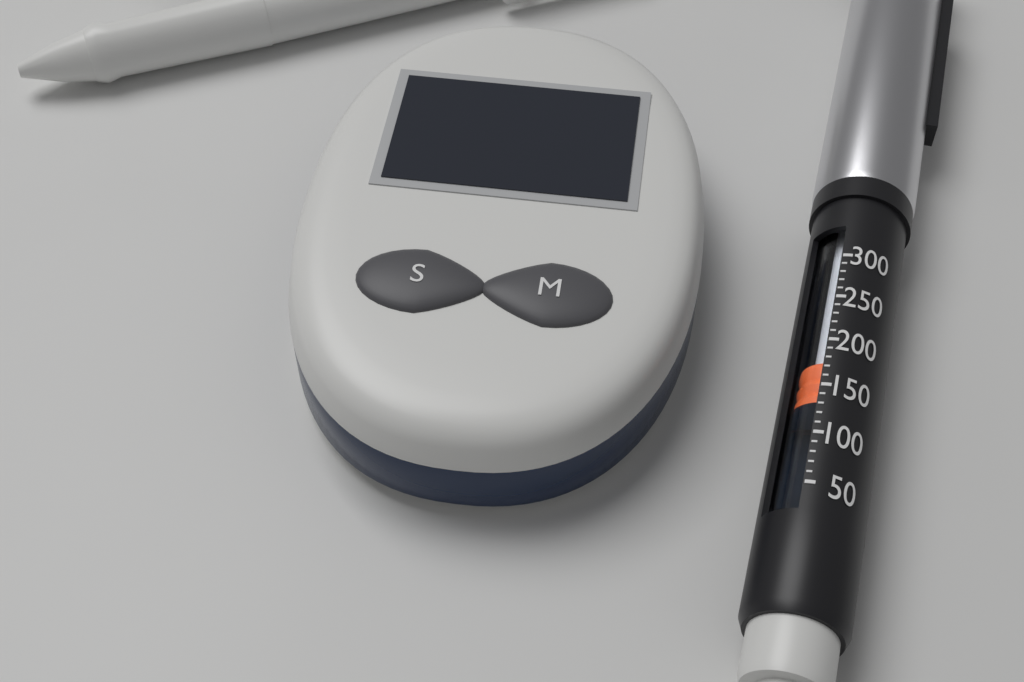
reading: 140 (no unit)
